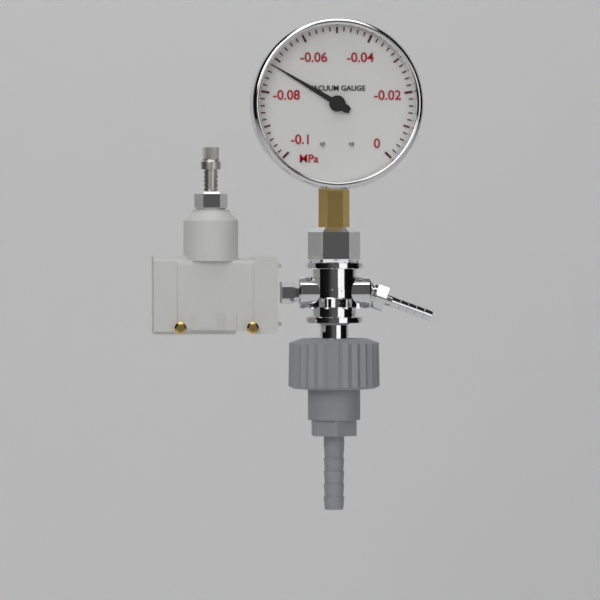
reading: -0.072 MPa
